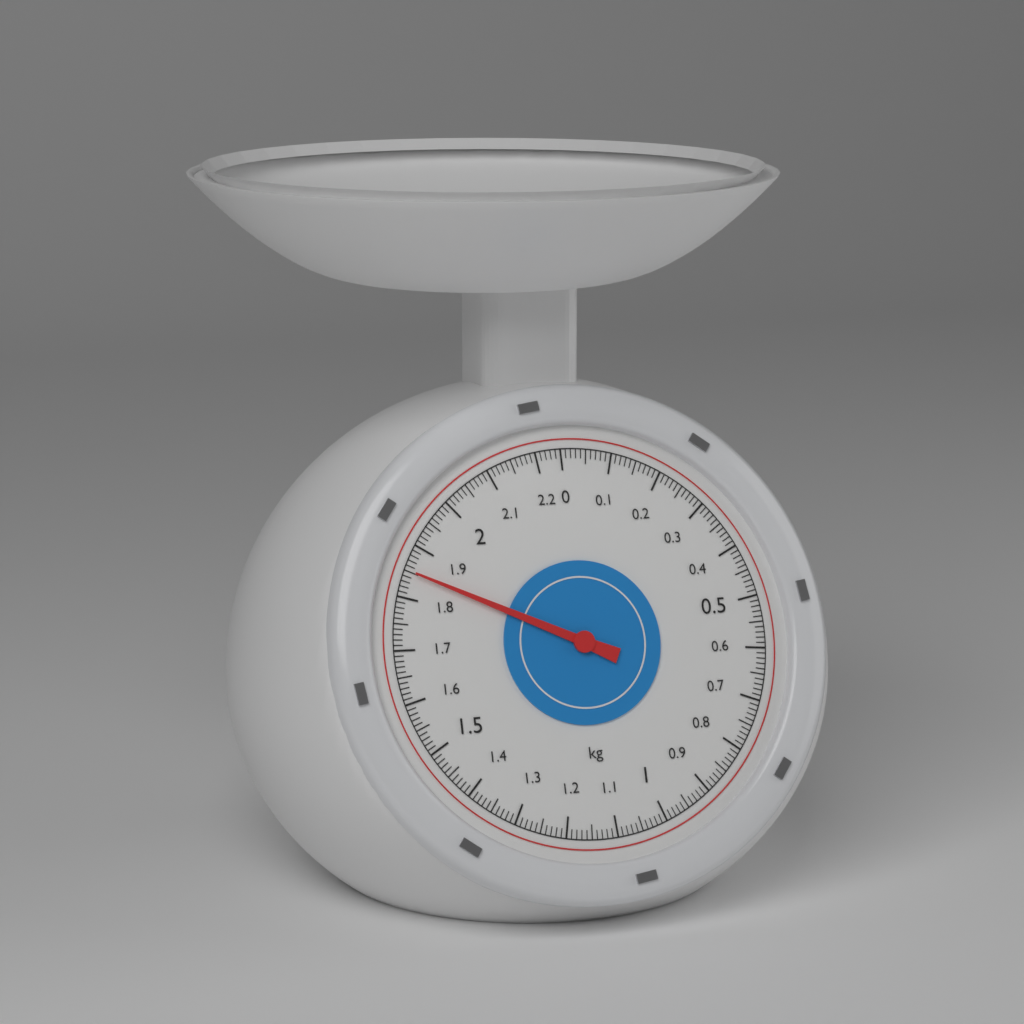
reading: 1.85 kg
